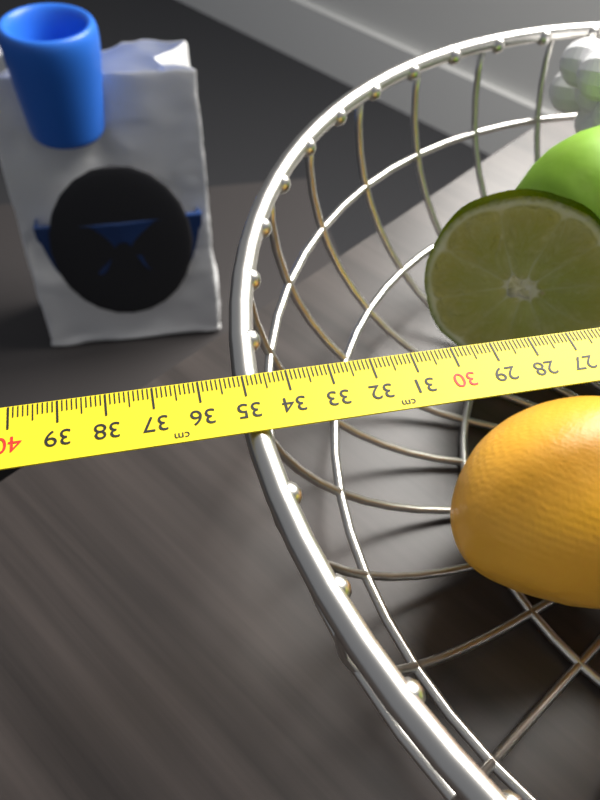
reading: 35.2 cm
